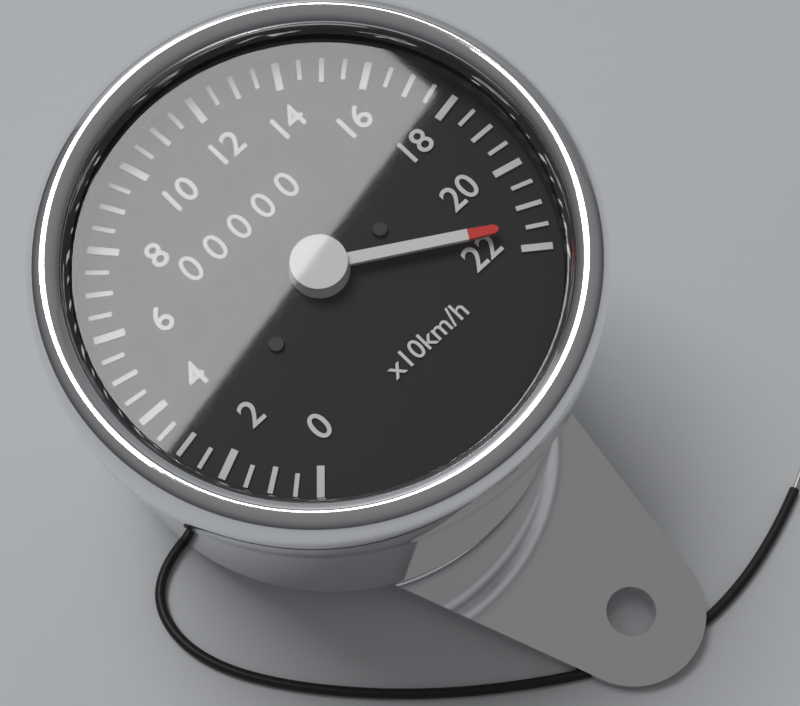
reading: 215 km/h
